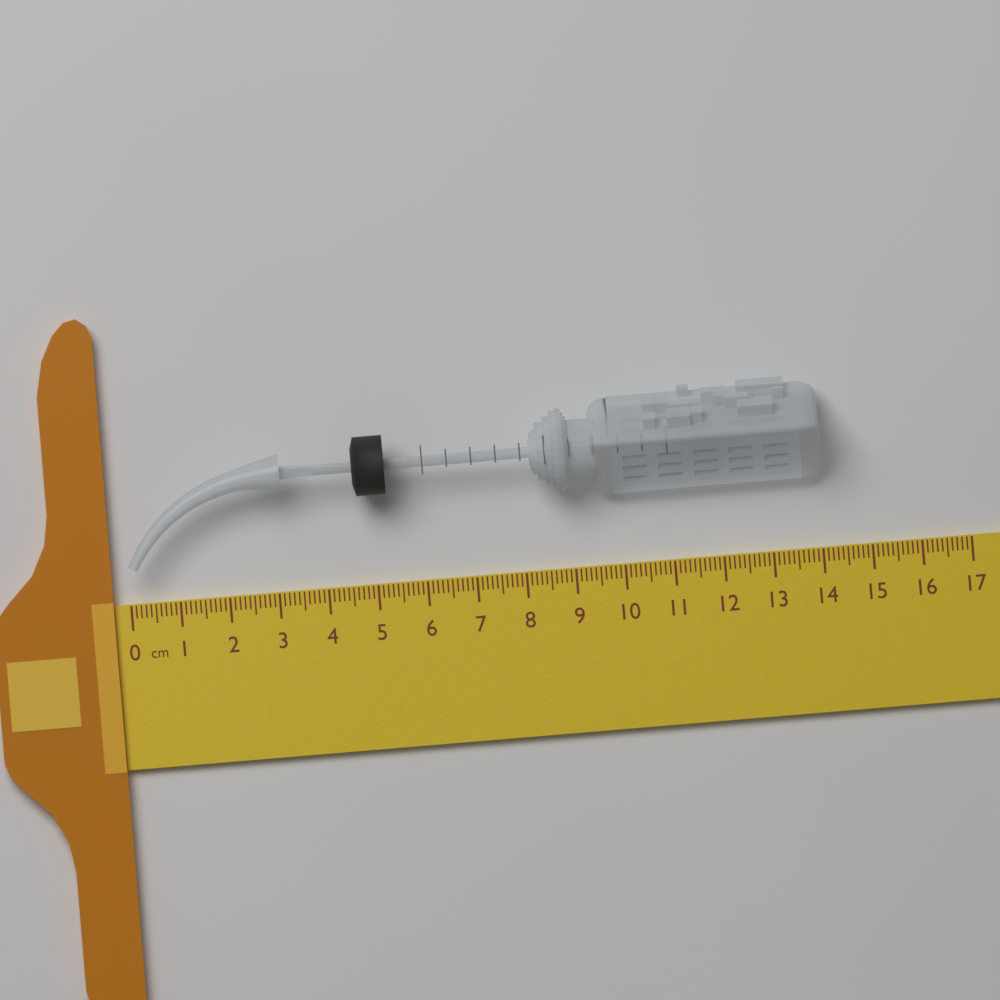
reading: 14.1 cm
